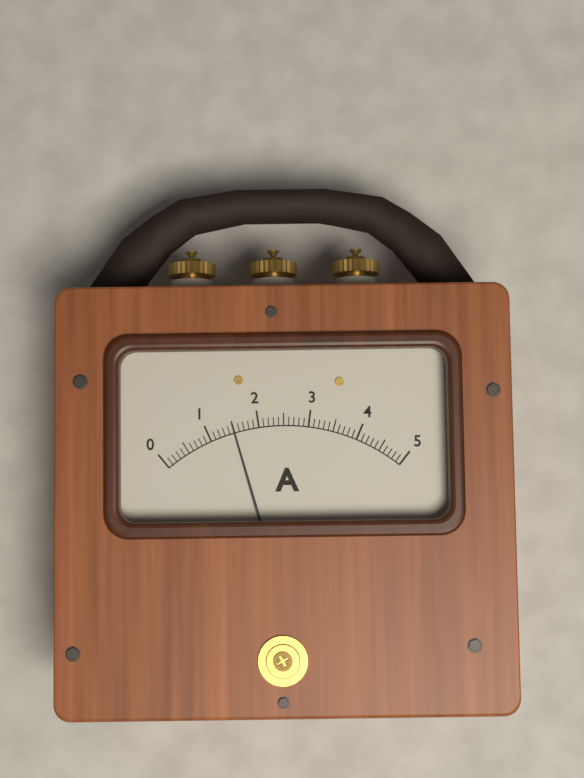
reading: 1.5 A
